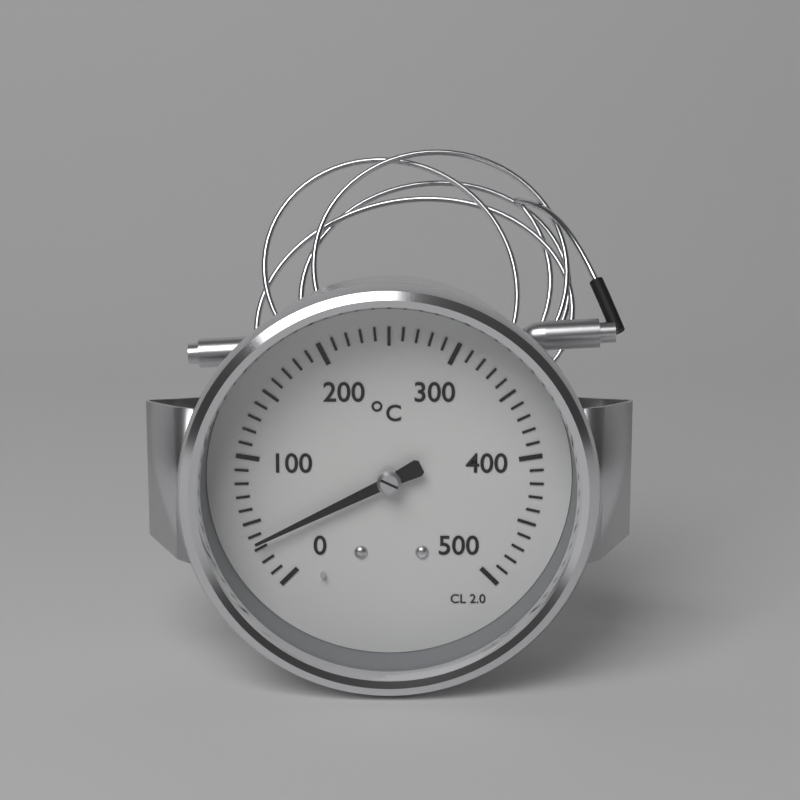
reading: 35 °C
